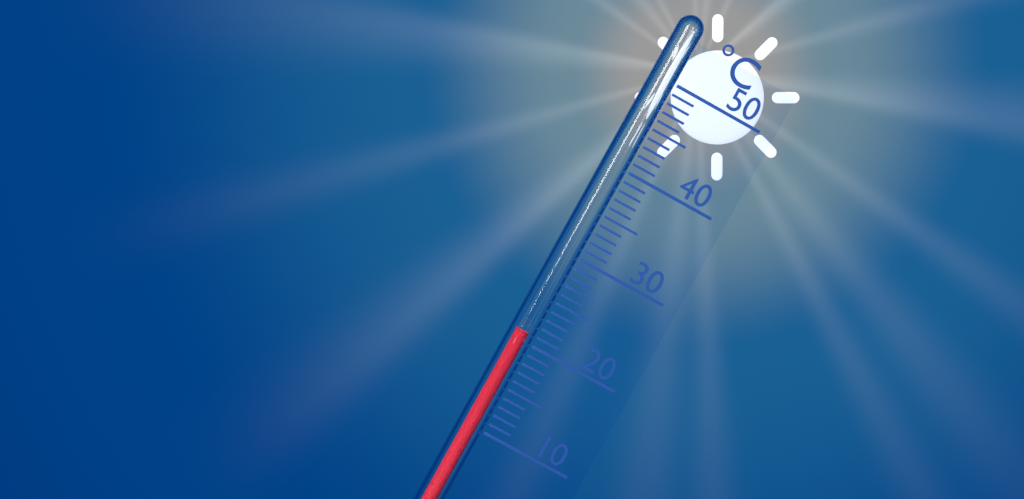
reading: 21 °C
